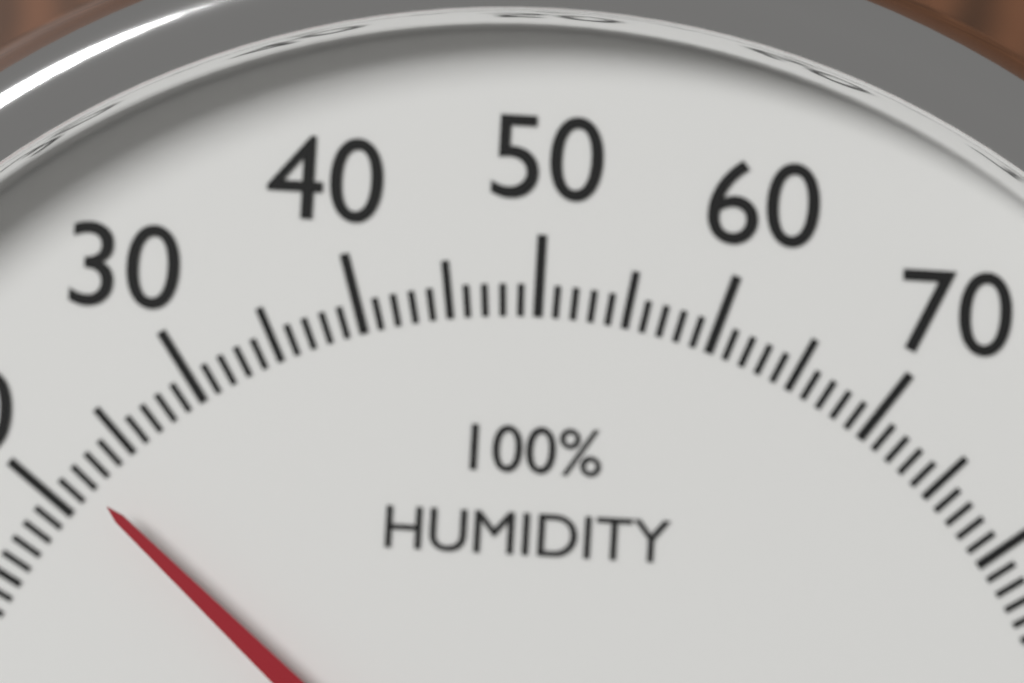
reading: 22 %
